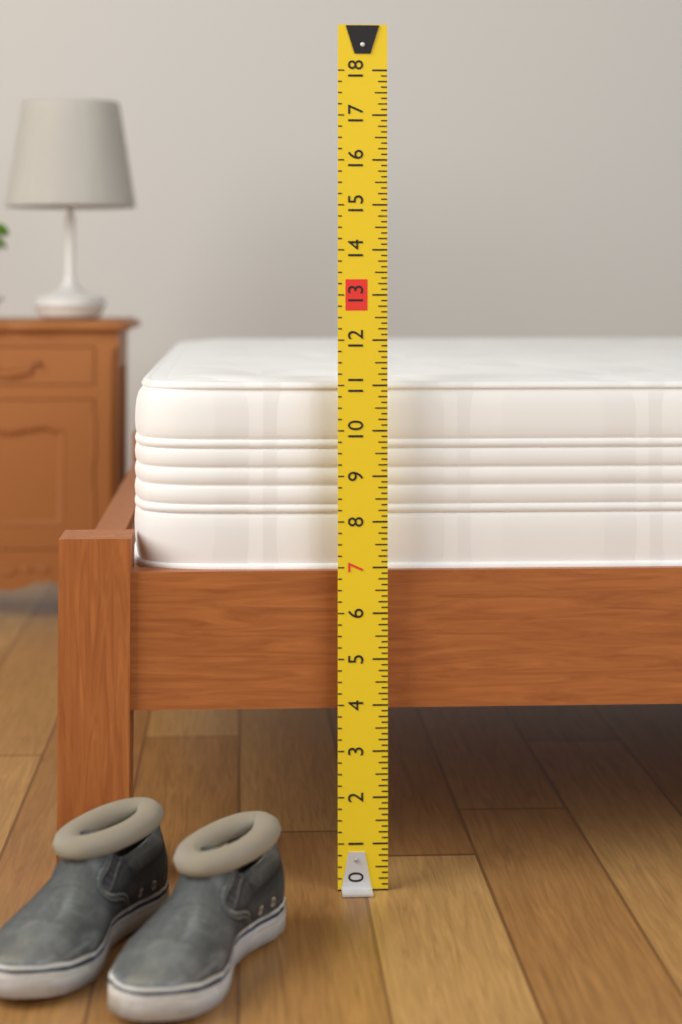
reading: 11.125 (no unit)
